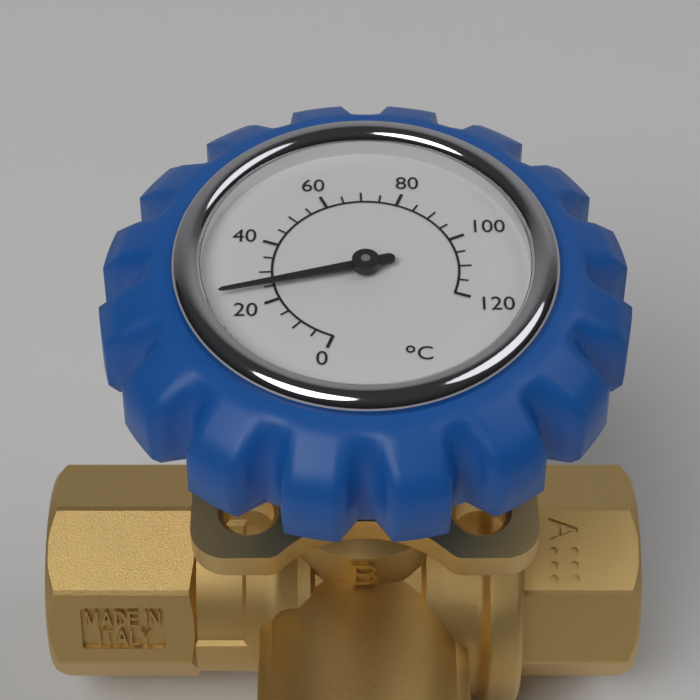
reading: 25 °C
